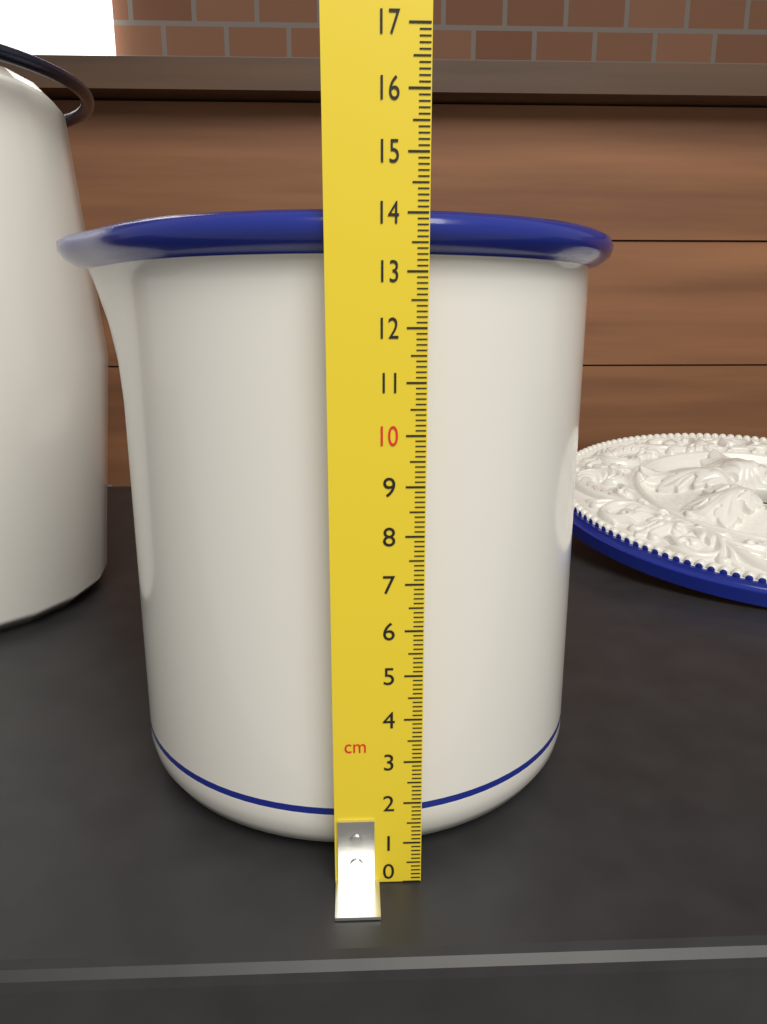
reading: 14.1 cm
